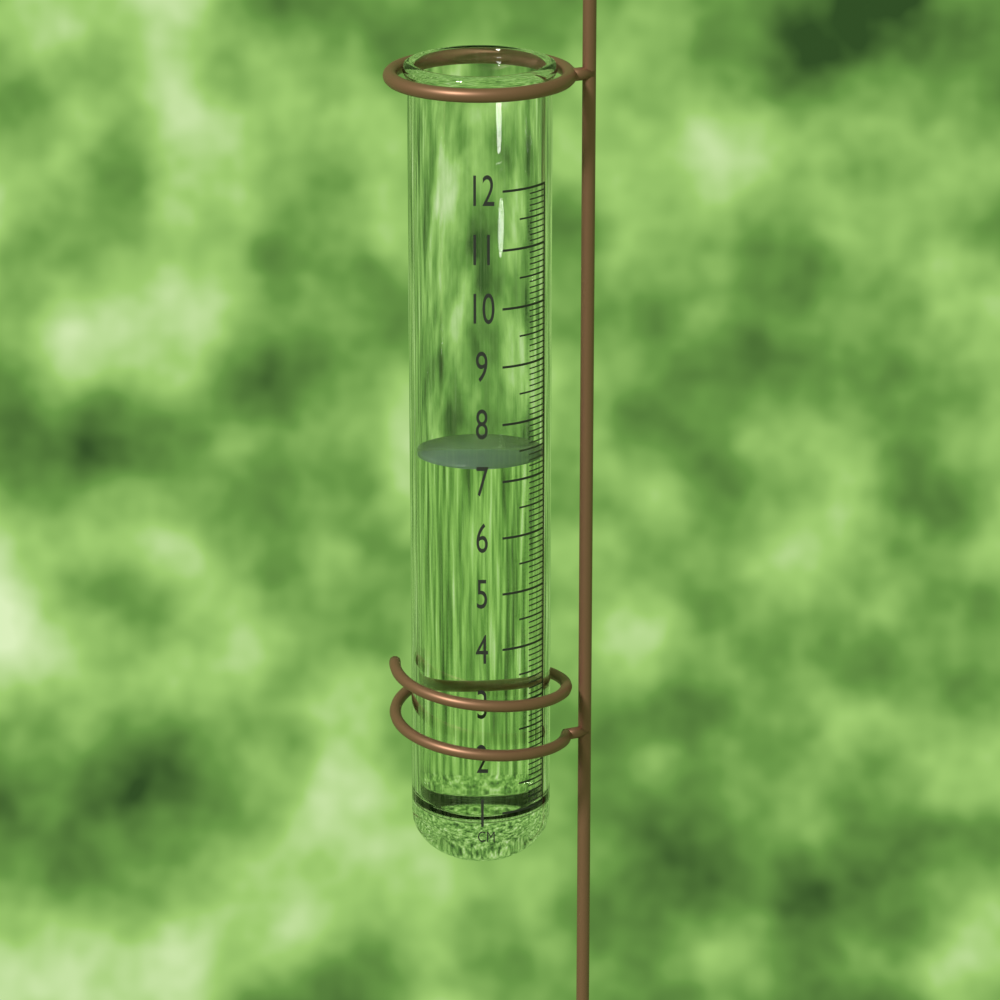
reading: 7.3 cm
